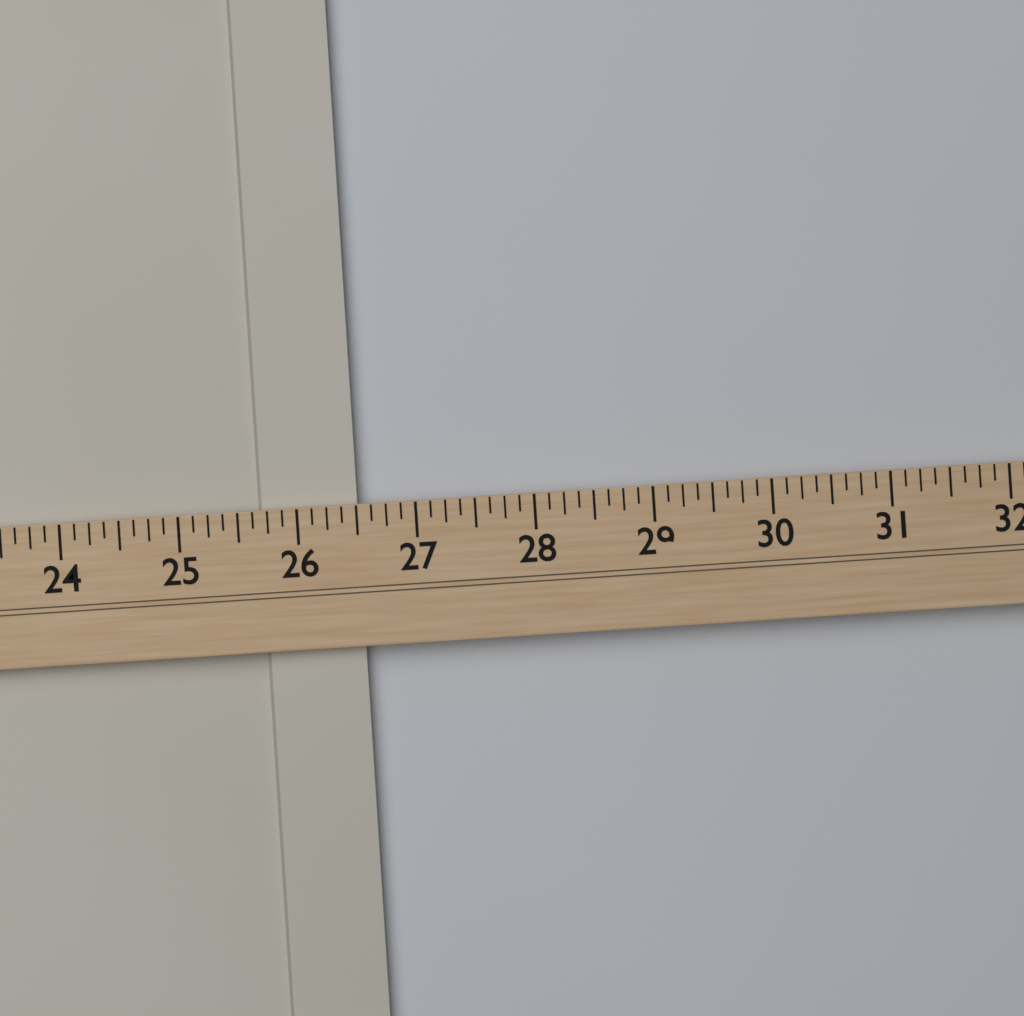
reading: 26.500 (no unit)
